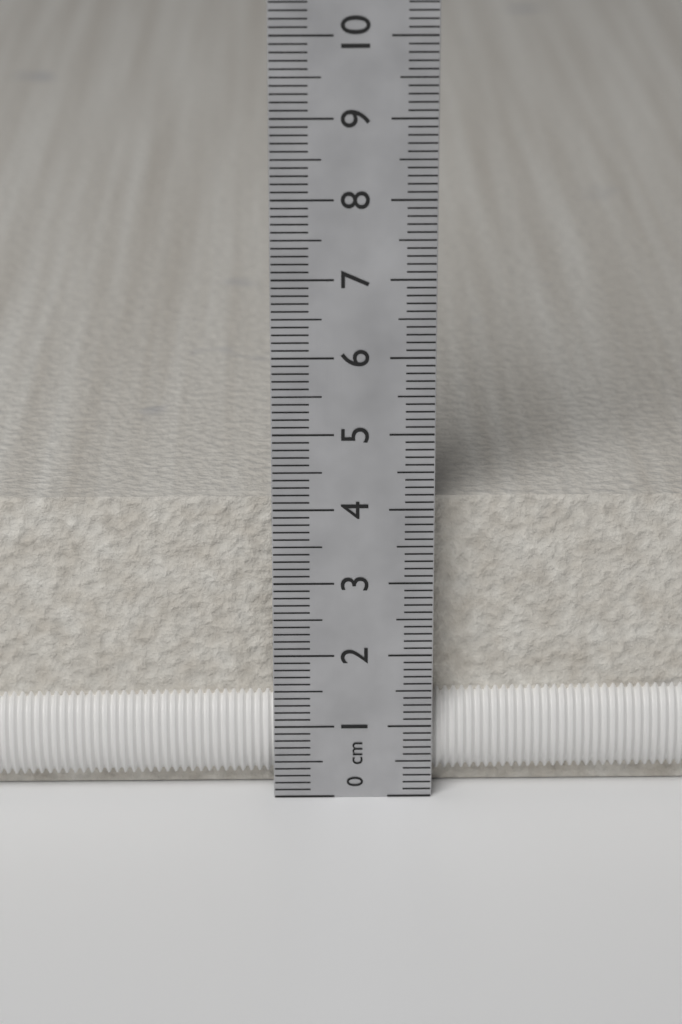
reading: 4.0 cm
